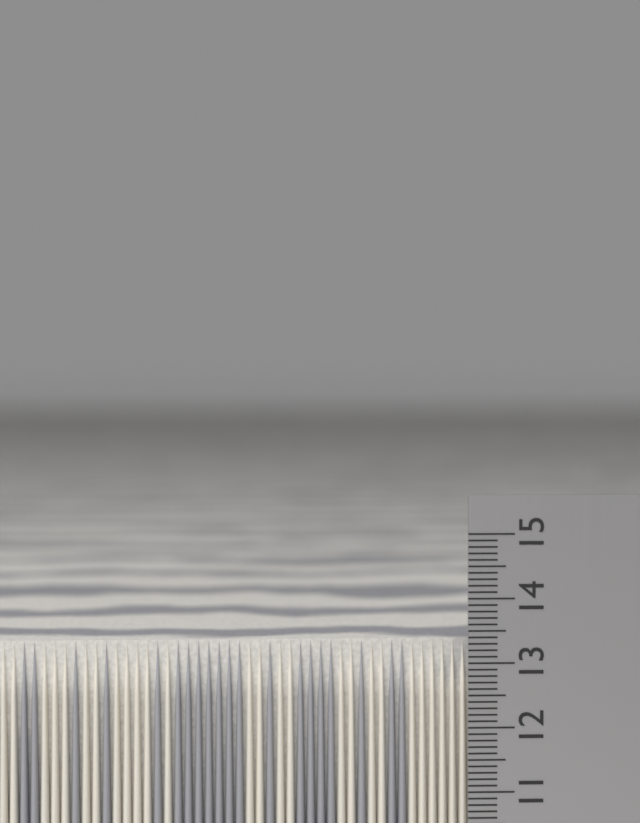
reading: 13.3 cm
